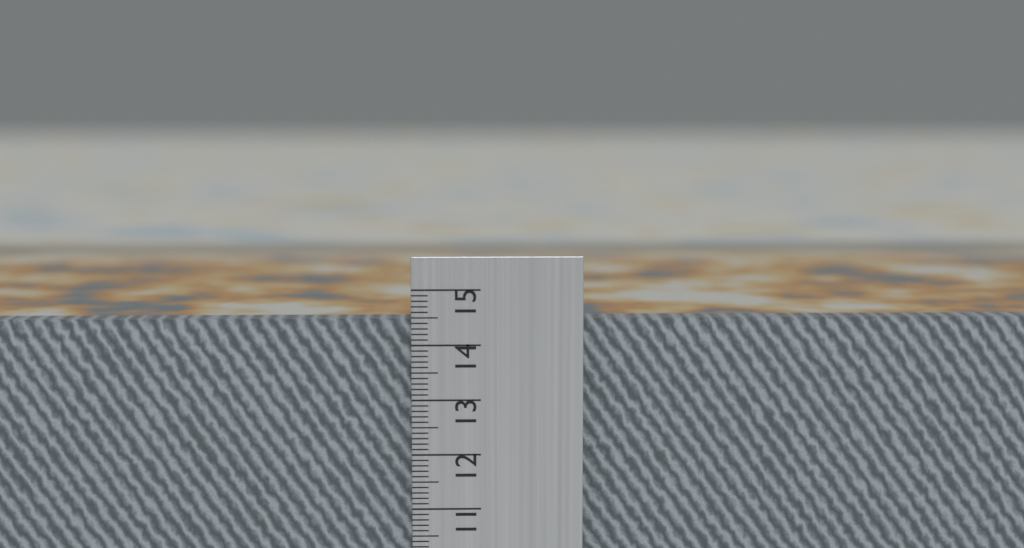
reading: 14.4 cm
